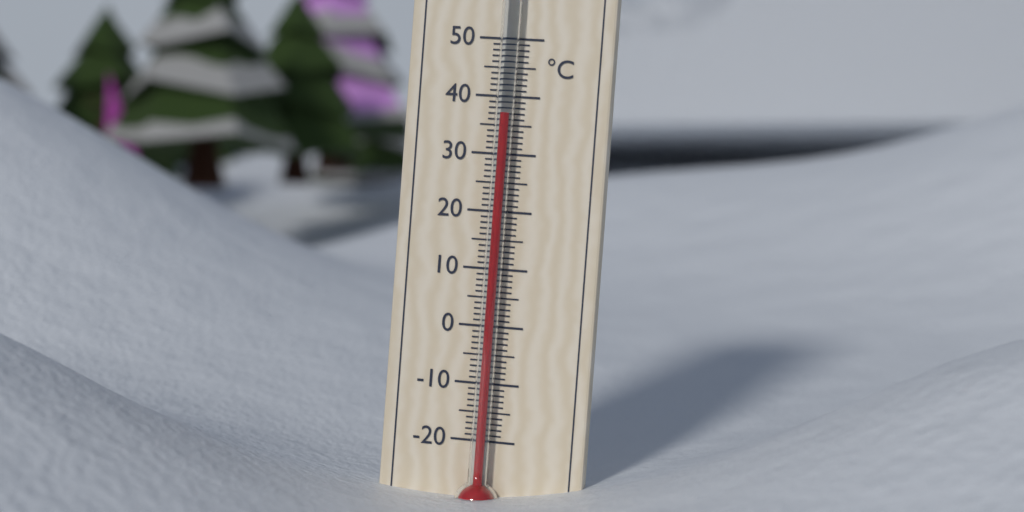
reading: 37 °C
